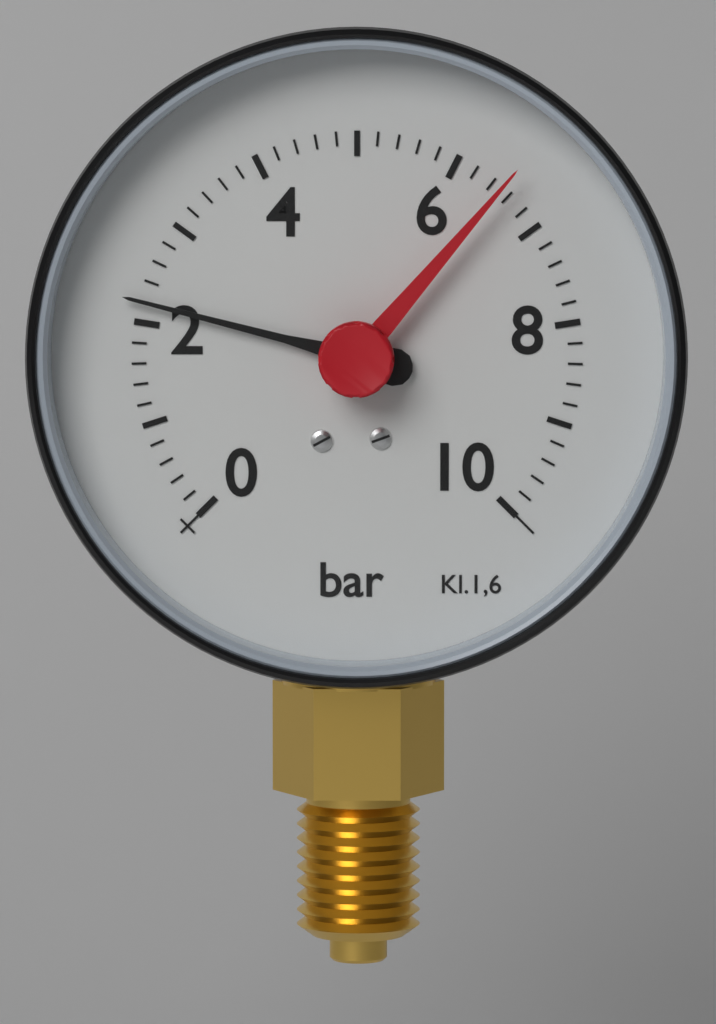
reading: 2.2 bar
